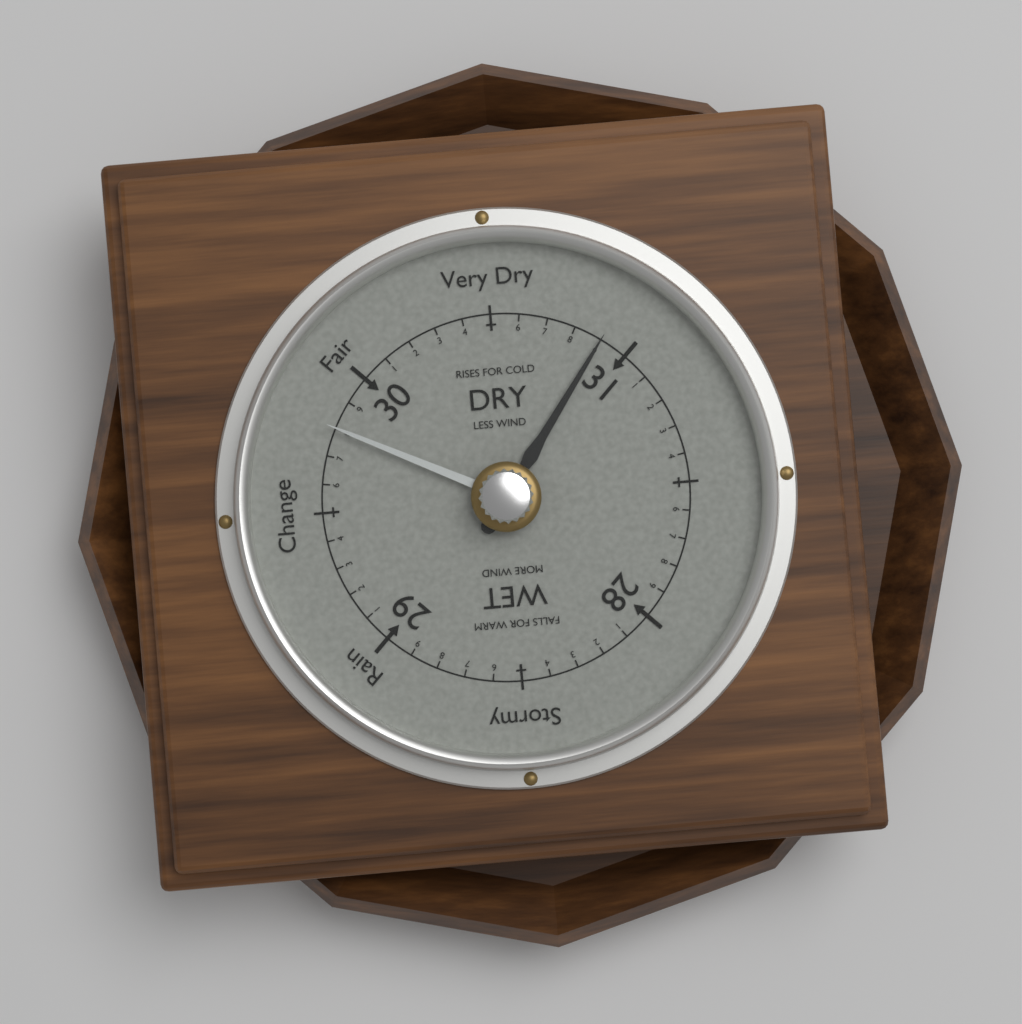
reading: 30.9 (no unit)
